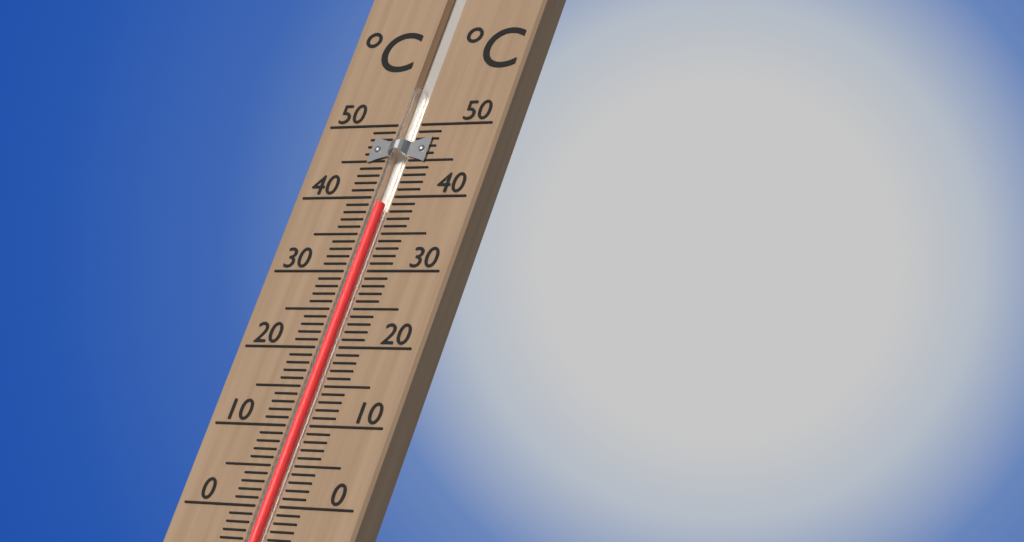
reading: 39 °C
